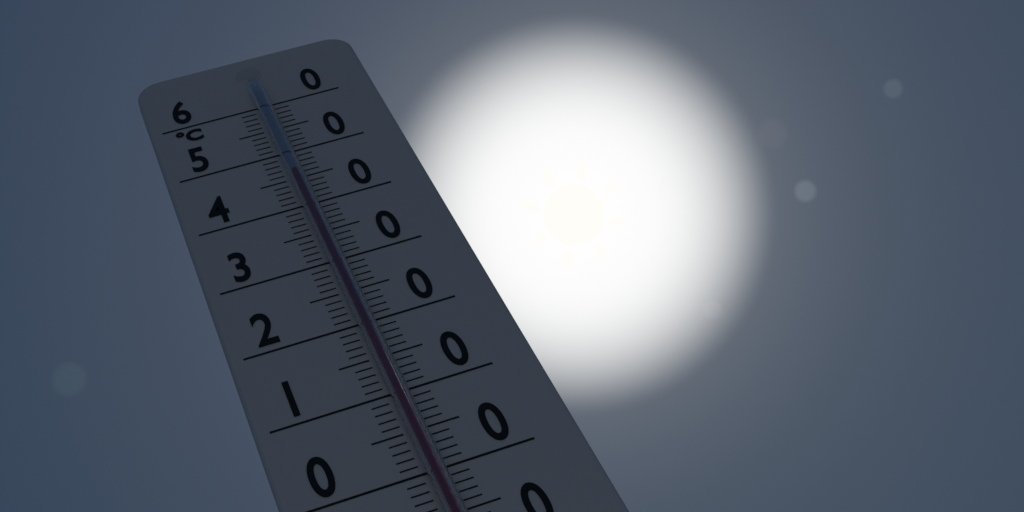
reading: 45 °C
